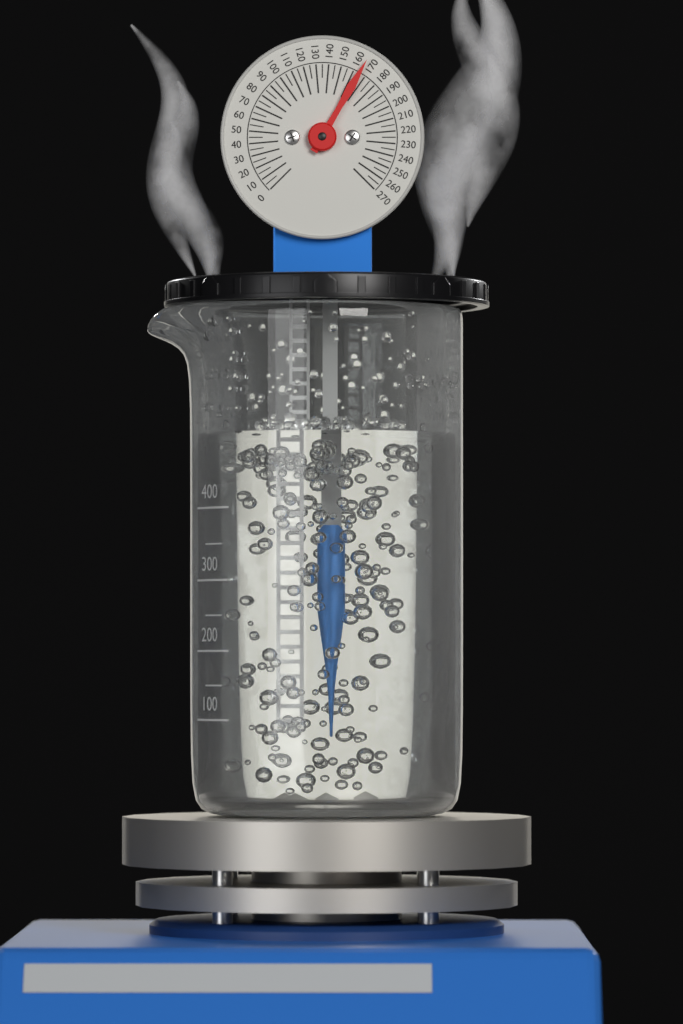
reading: 165 (no unit)
